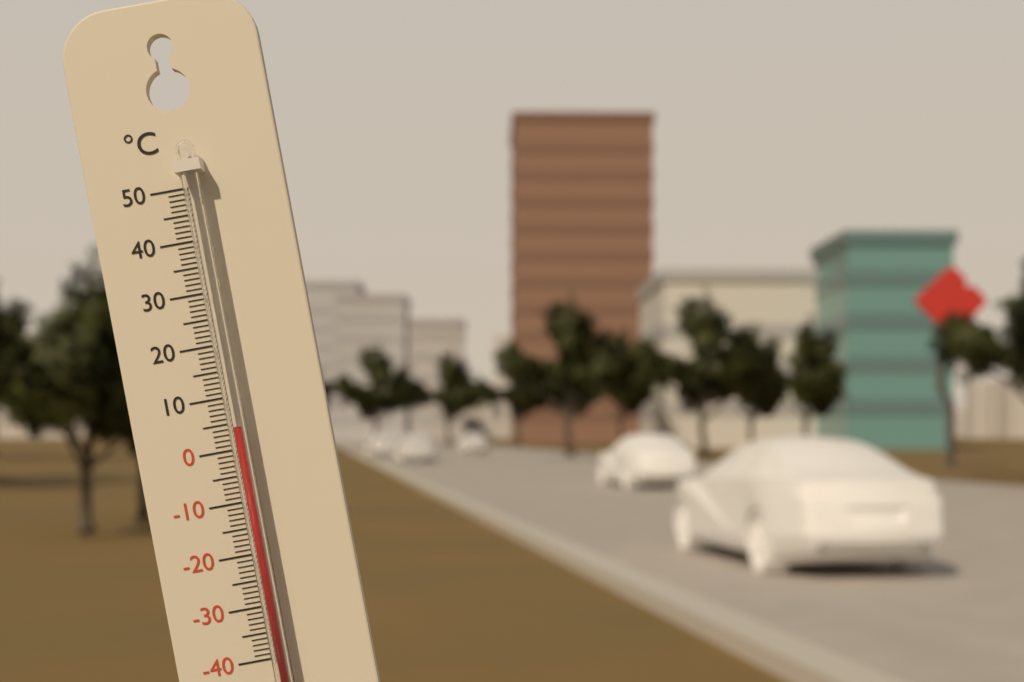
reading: 4 °C
